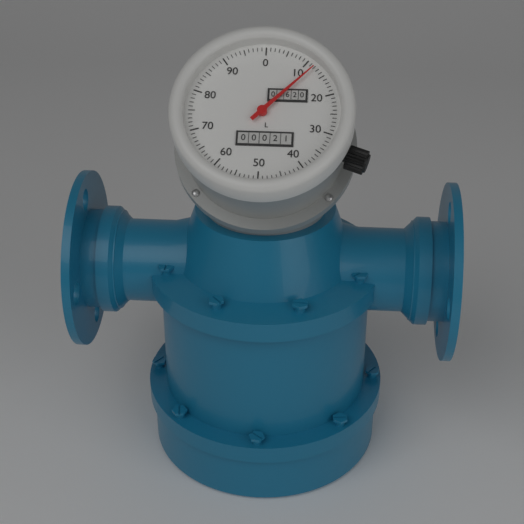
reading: 12 L
